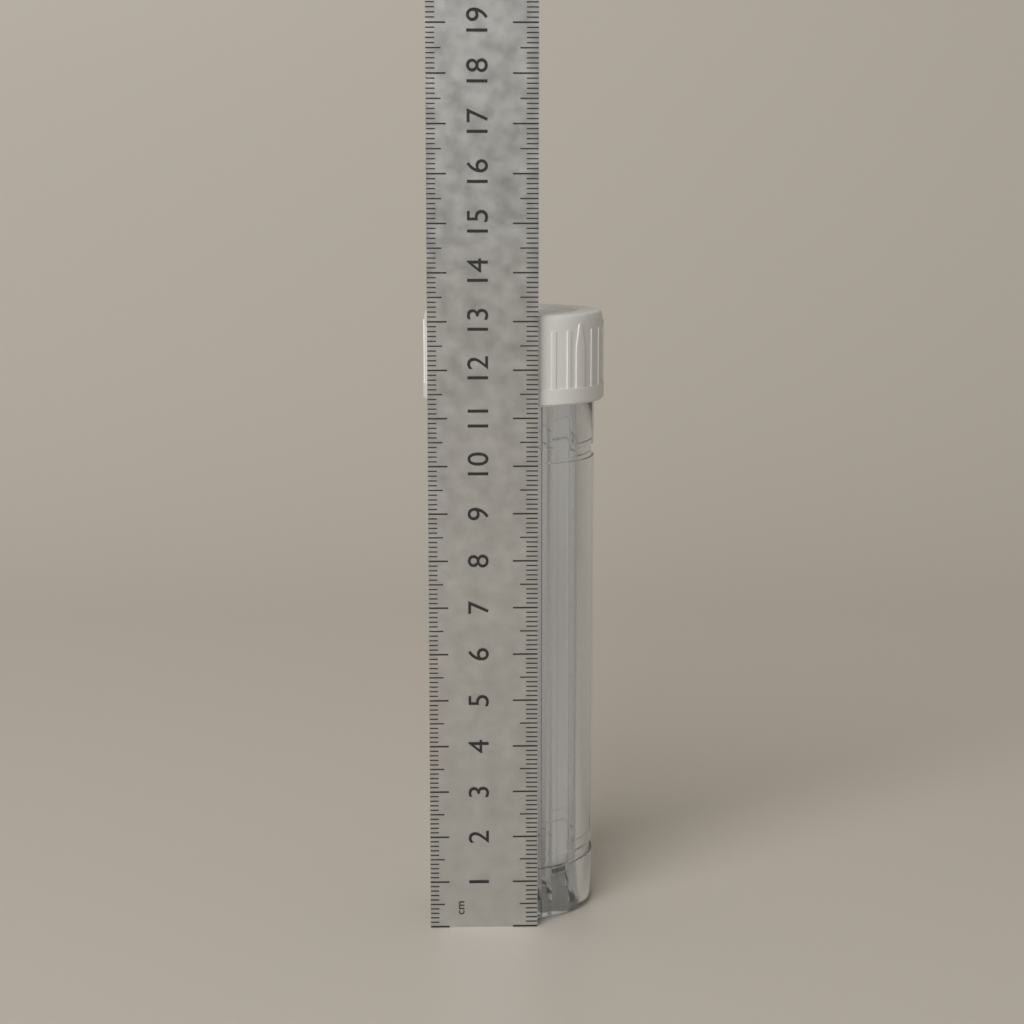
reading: 13.1 cm
